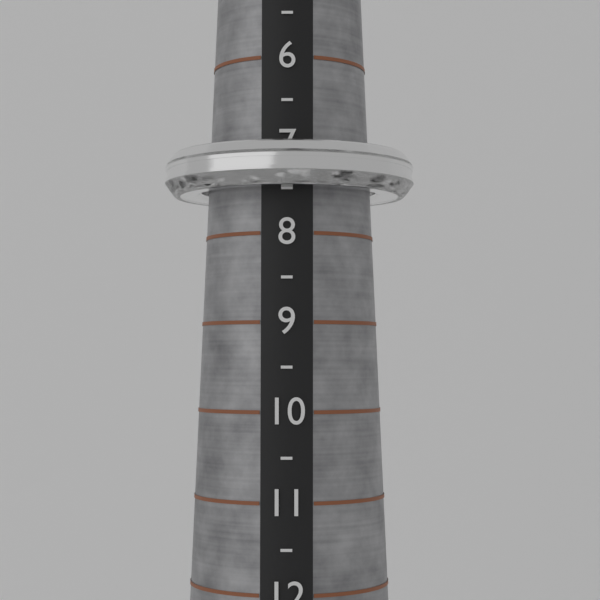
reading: 7.5 (no unit)
